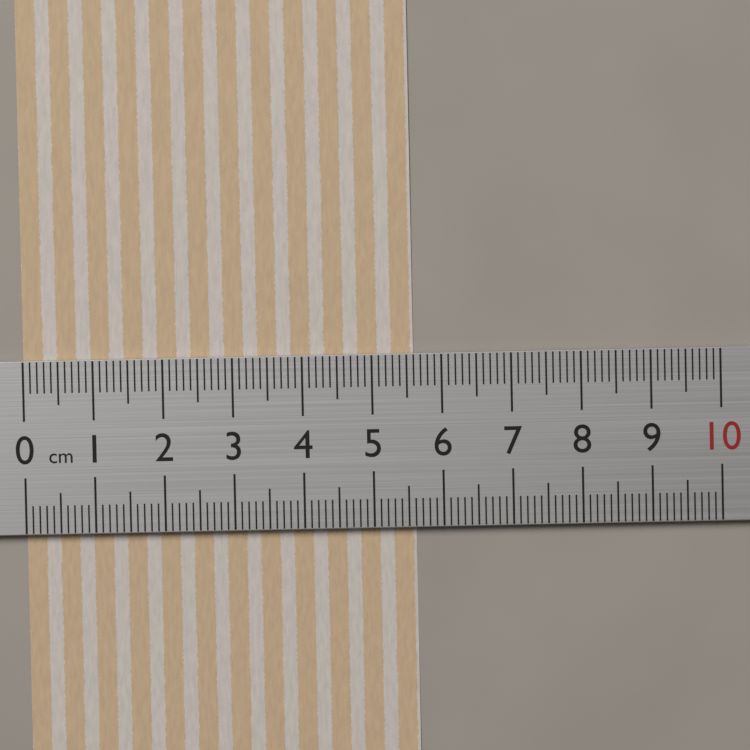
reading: 5.6 cm
